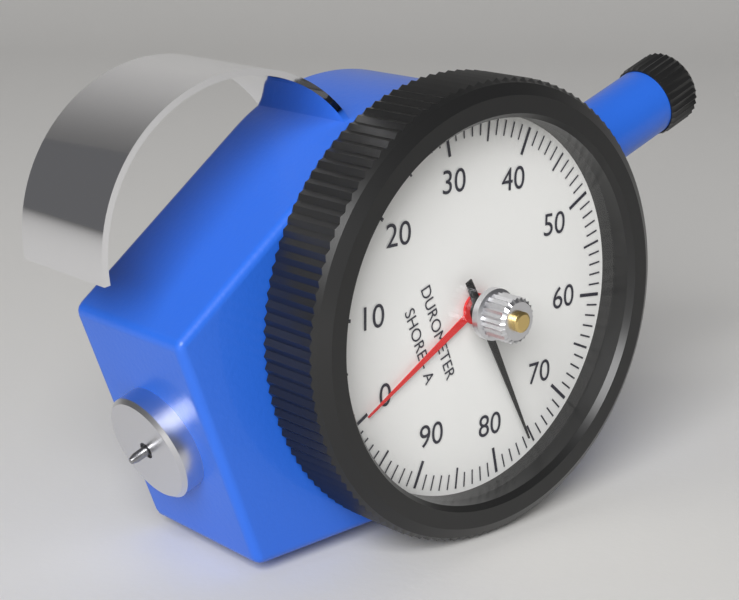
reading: 76 Shore A
